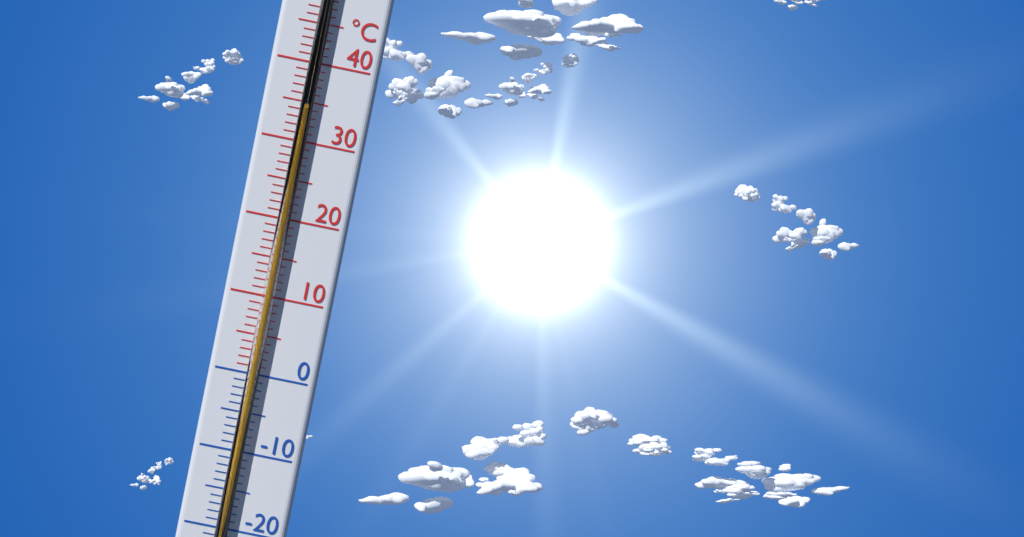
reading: 34 °C
